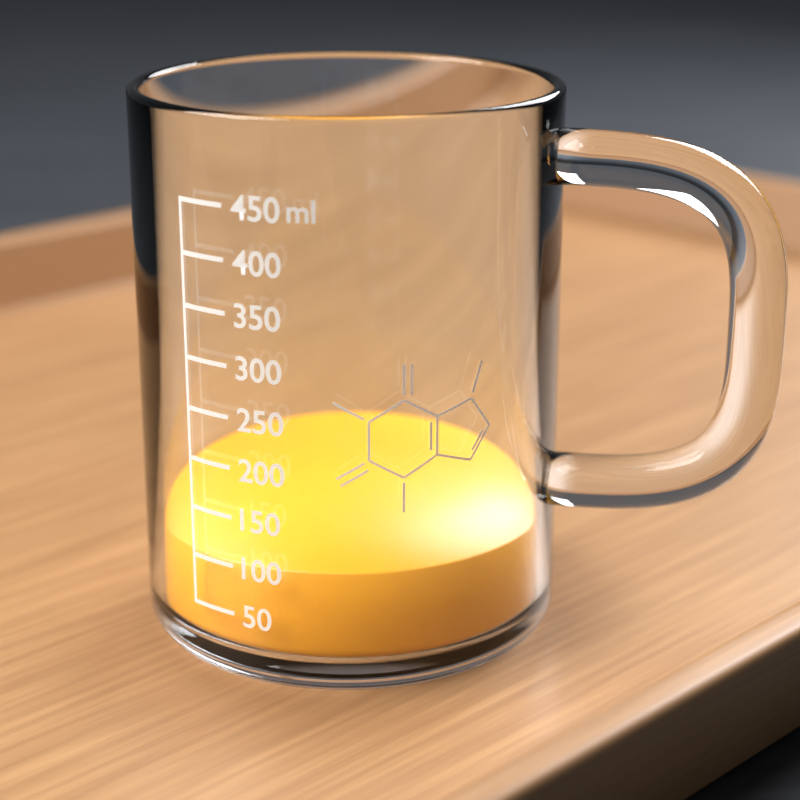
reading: 100 ml
